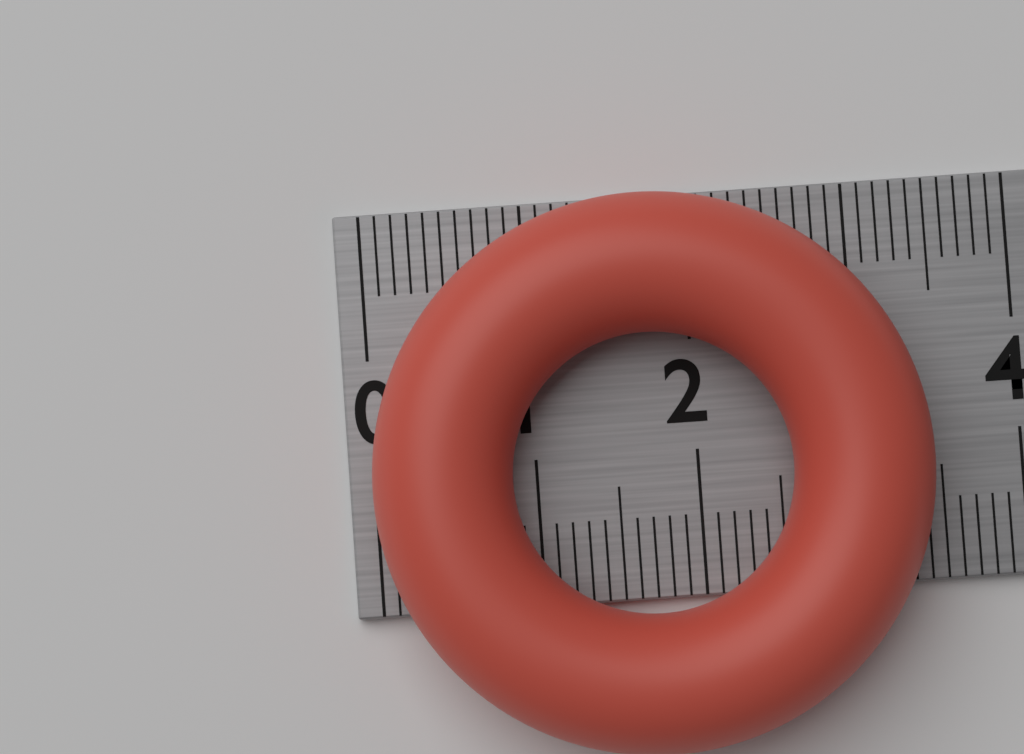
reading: 3.4 cm
